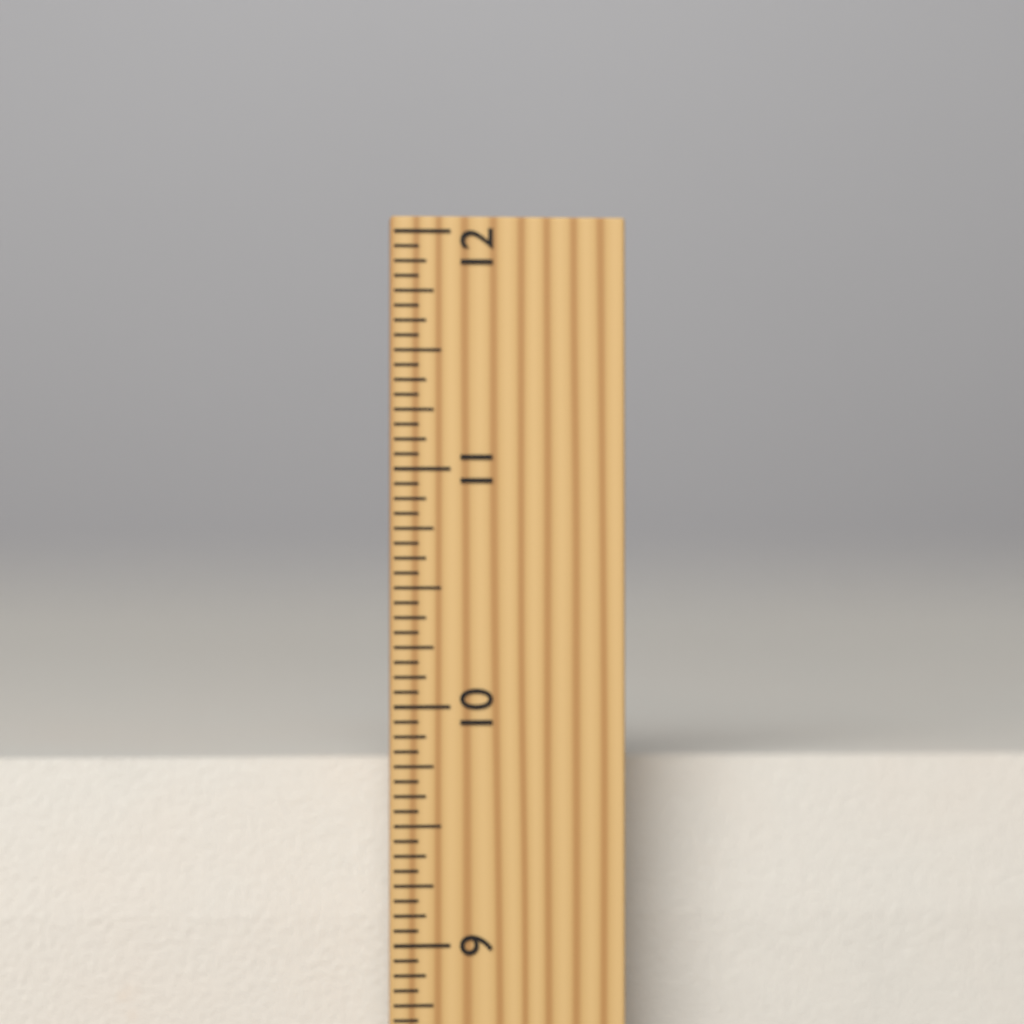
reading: 9.7500 inch
